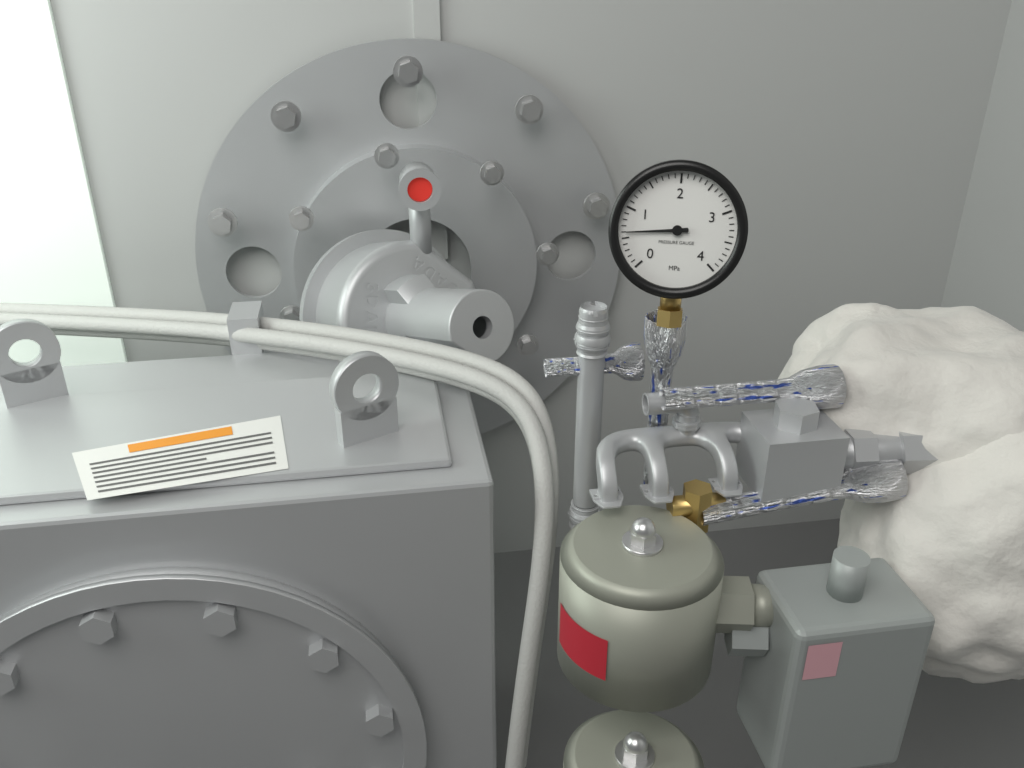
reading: 0.6 MPa
